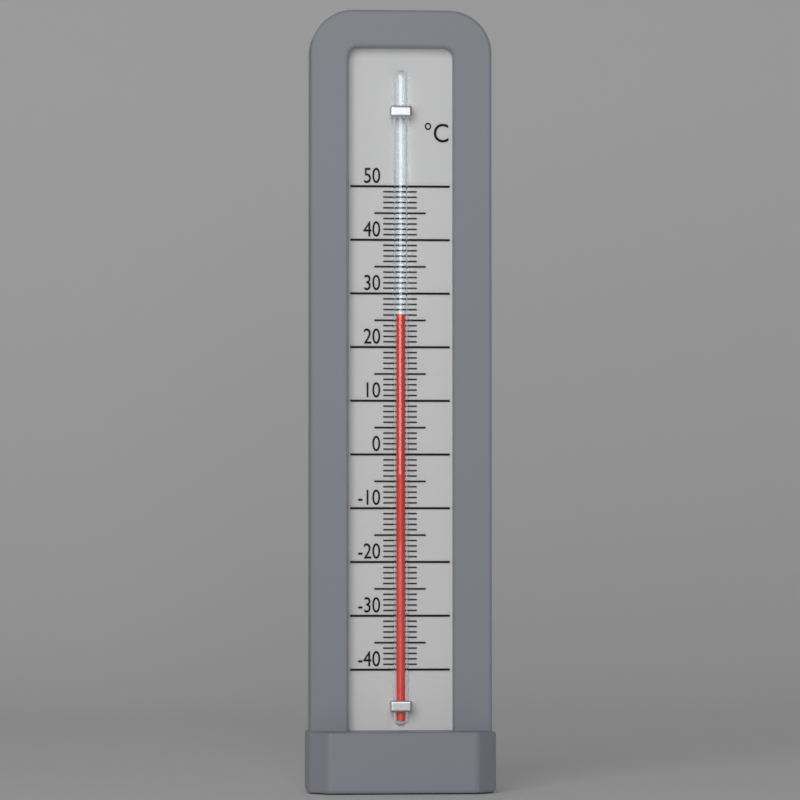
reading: 26 °C
